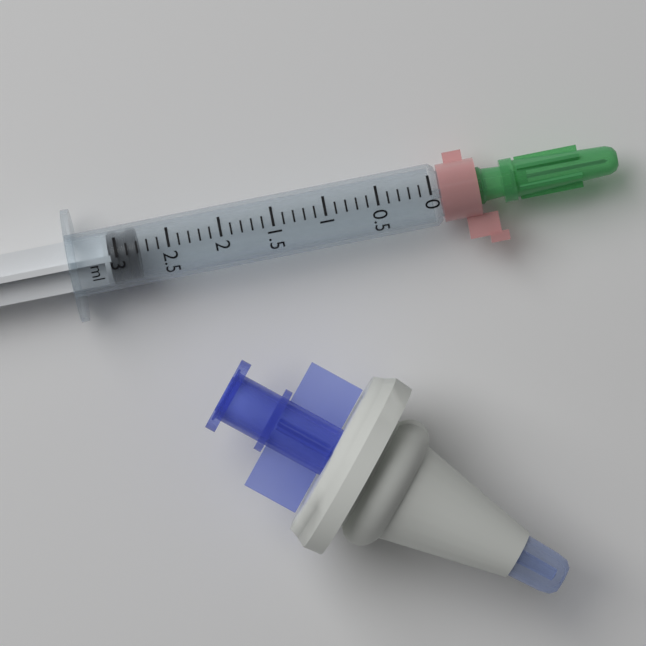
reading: 2.8 ml
